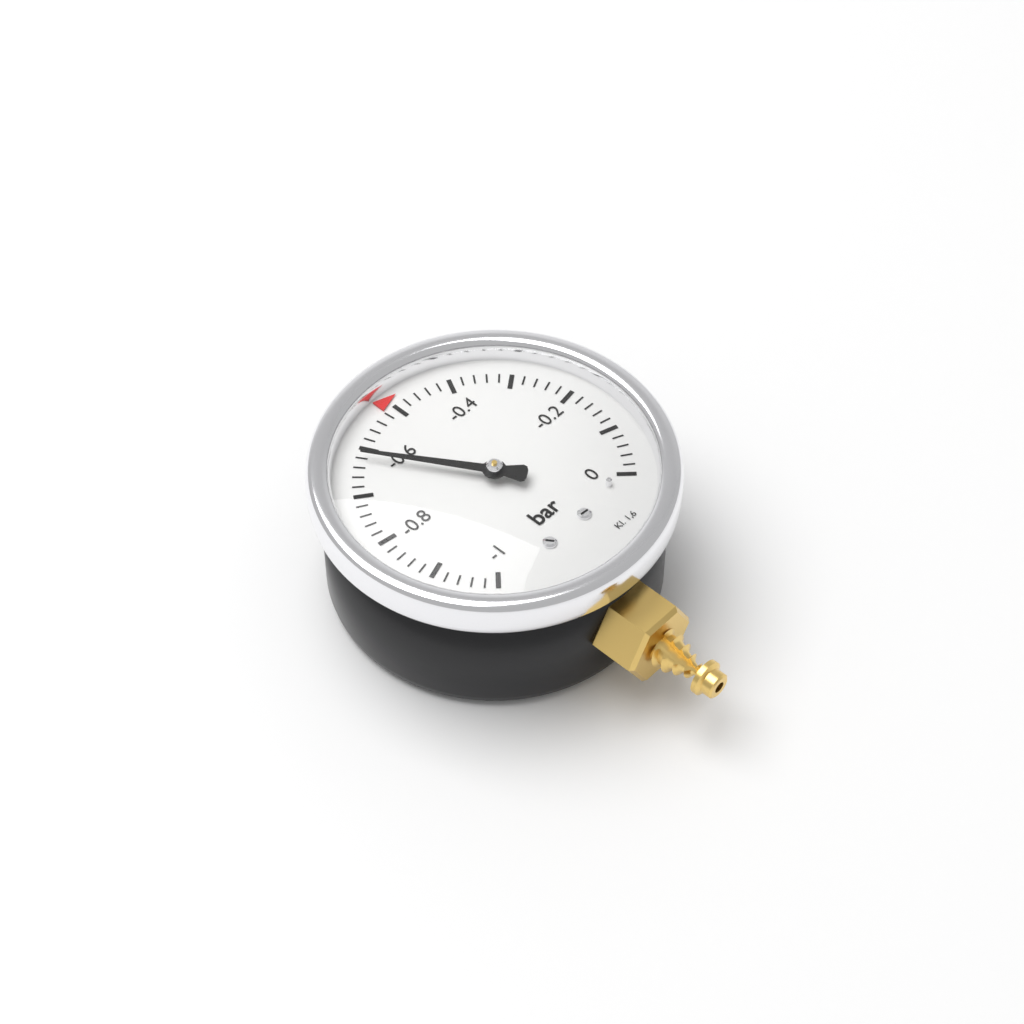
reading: -0.62 bar
